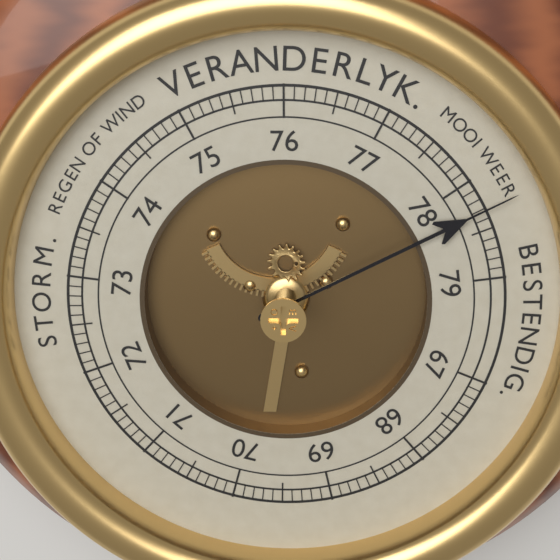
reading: 78.3 (no unit)
